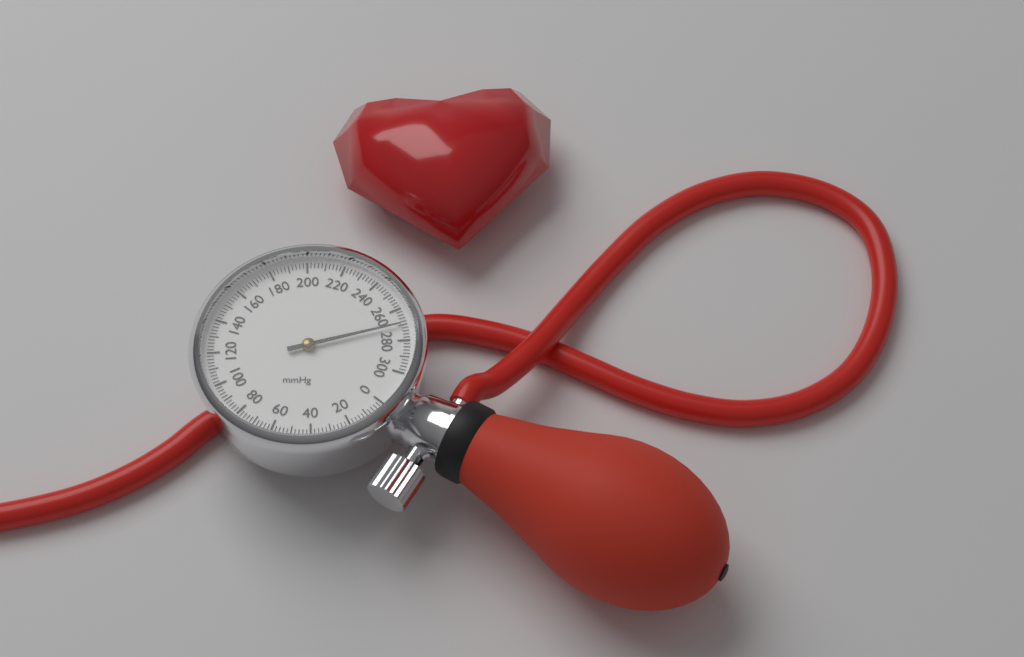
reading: 270 mmHg
